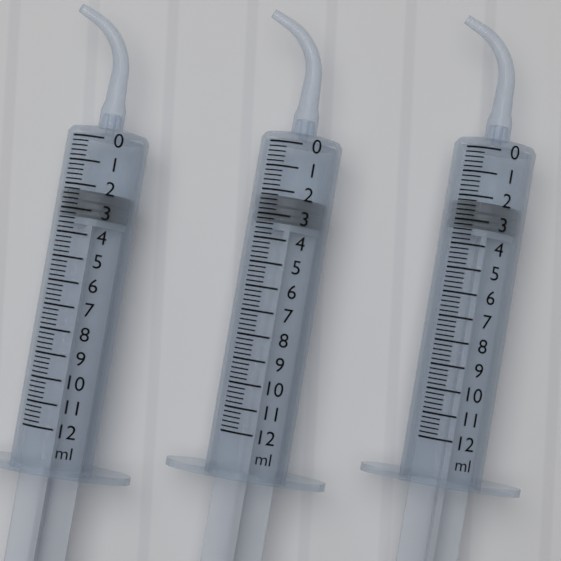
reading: 2.2 ml
